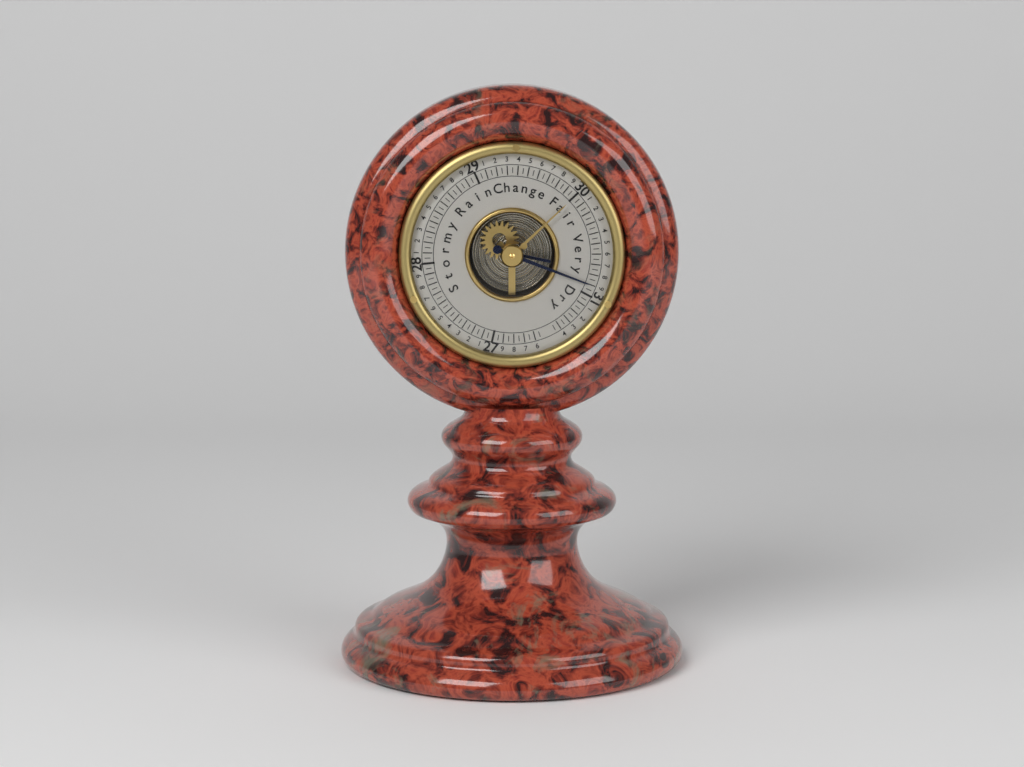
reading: 30.90 (no unit)
